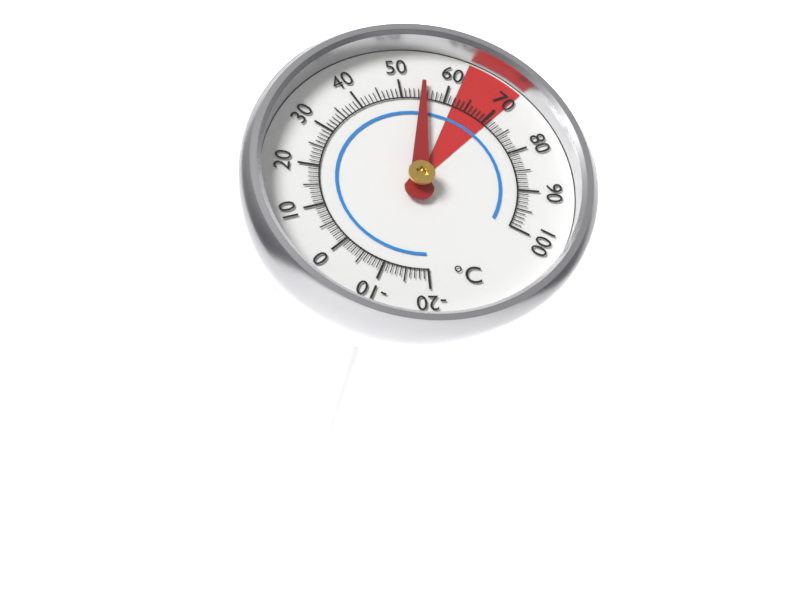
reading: 55 °C
